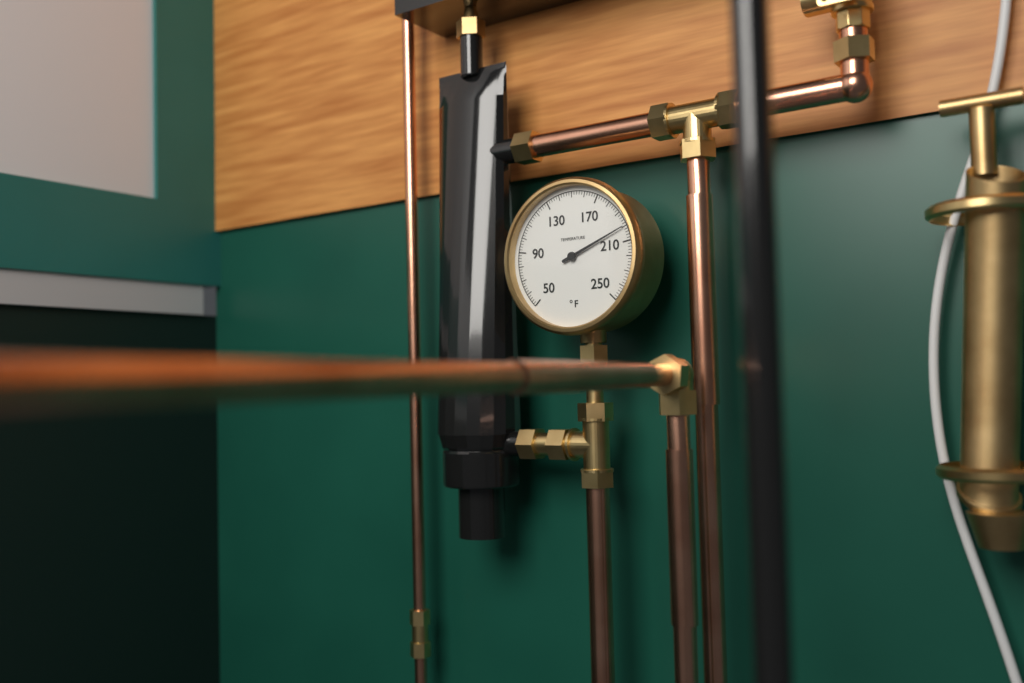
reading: 200 °F
